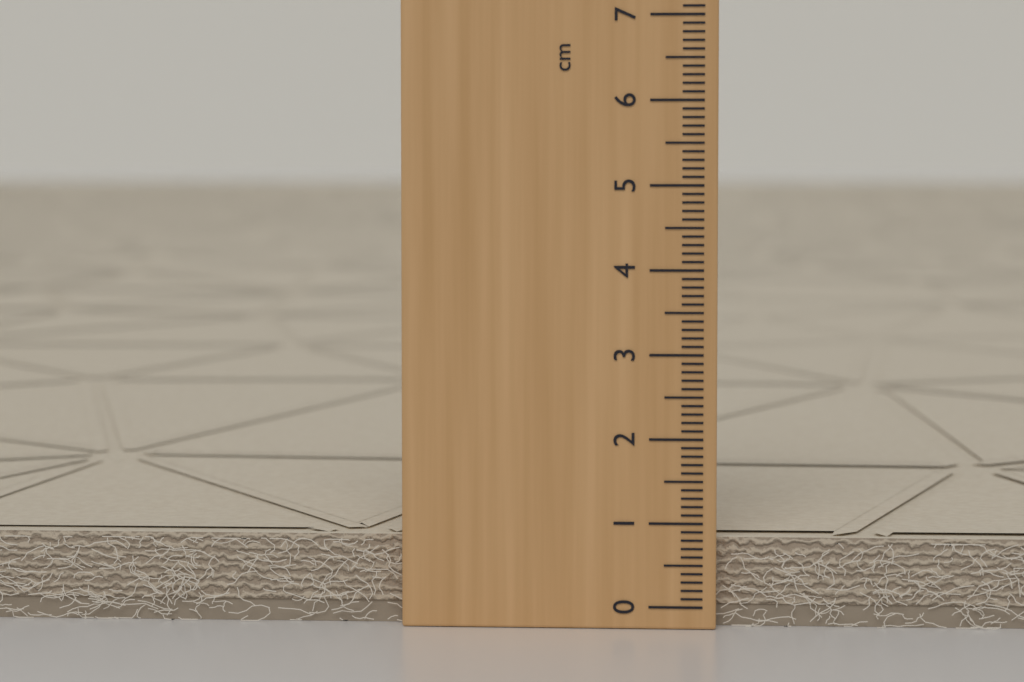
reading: 0.8 cm
